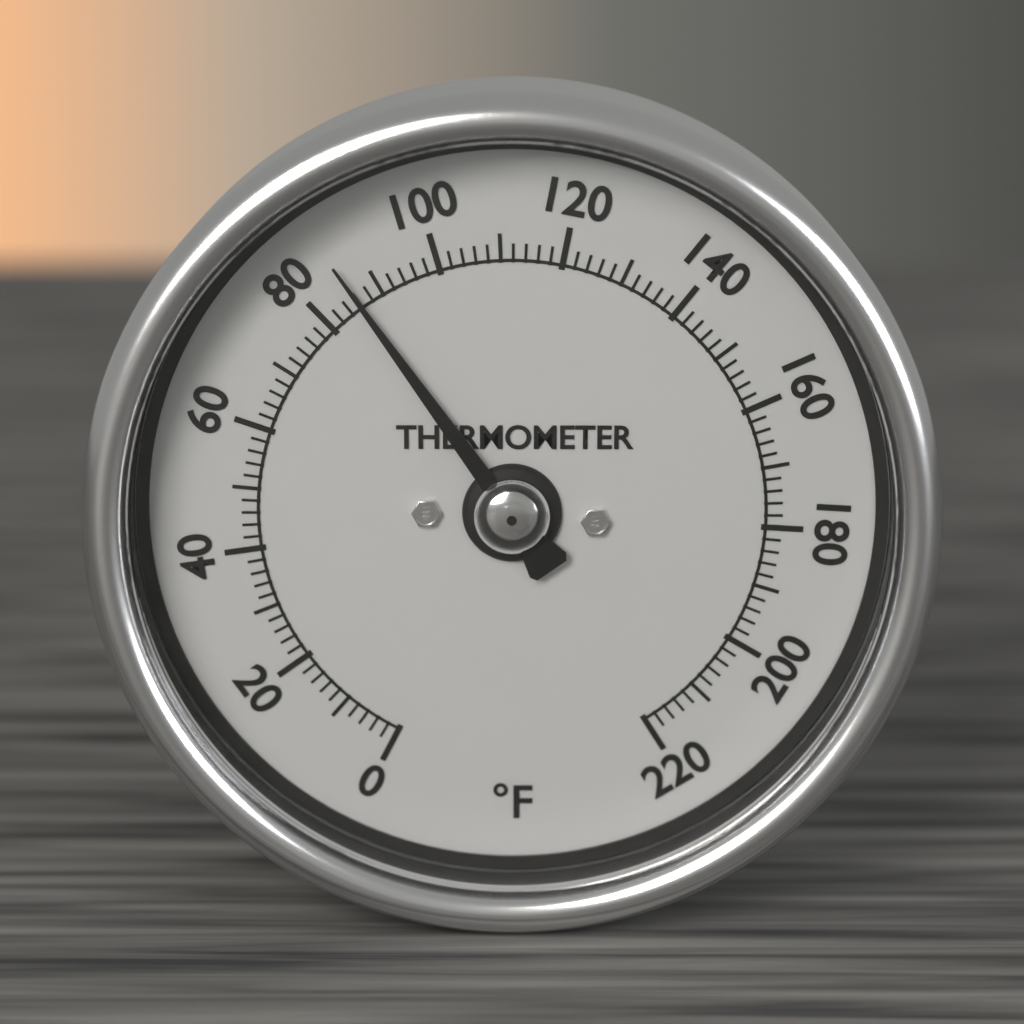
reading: 86 °F
